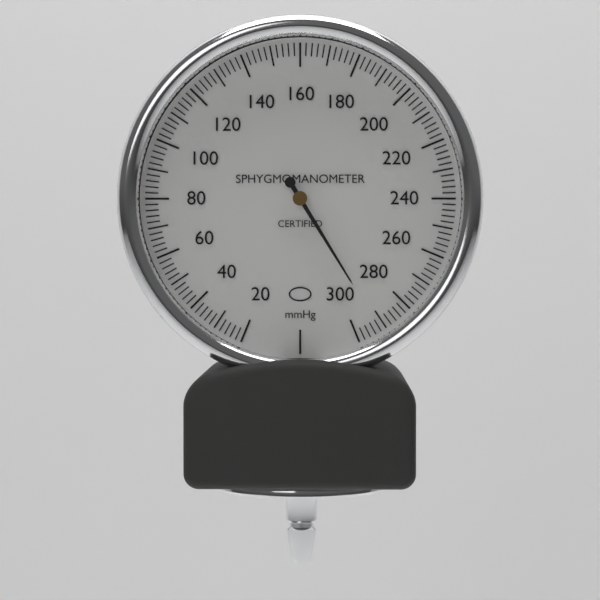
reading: 292 mmHg
